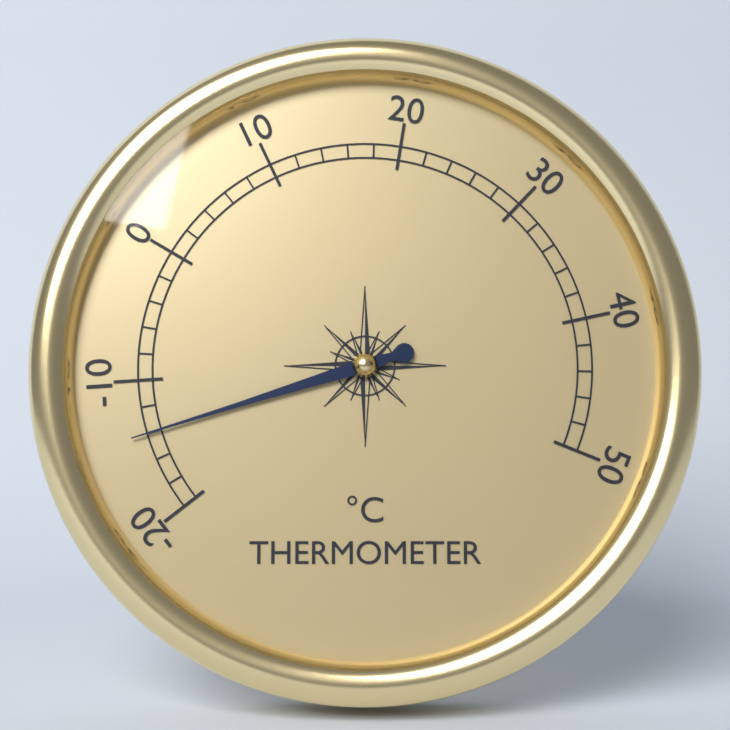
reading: -14 °C
